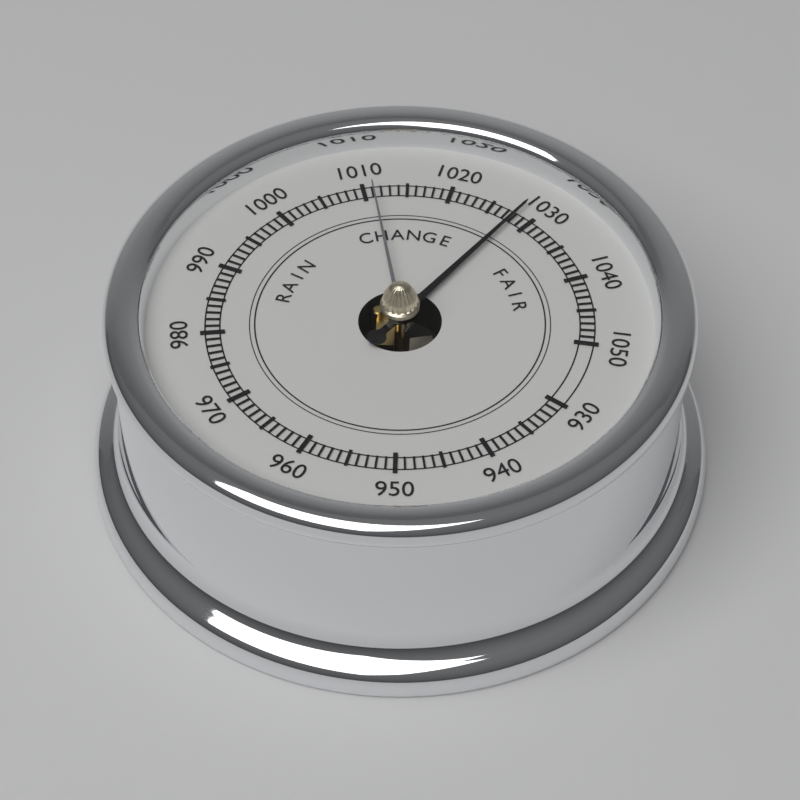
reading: 1028 (no unit)
